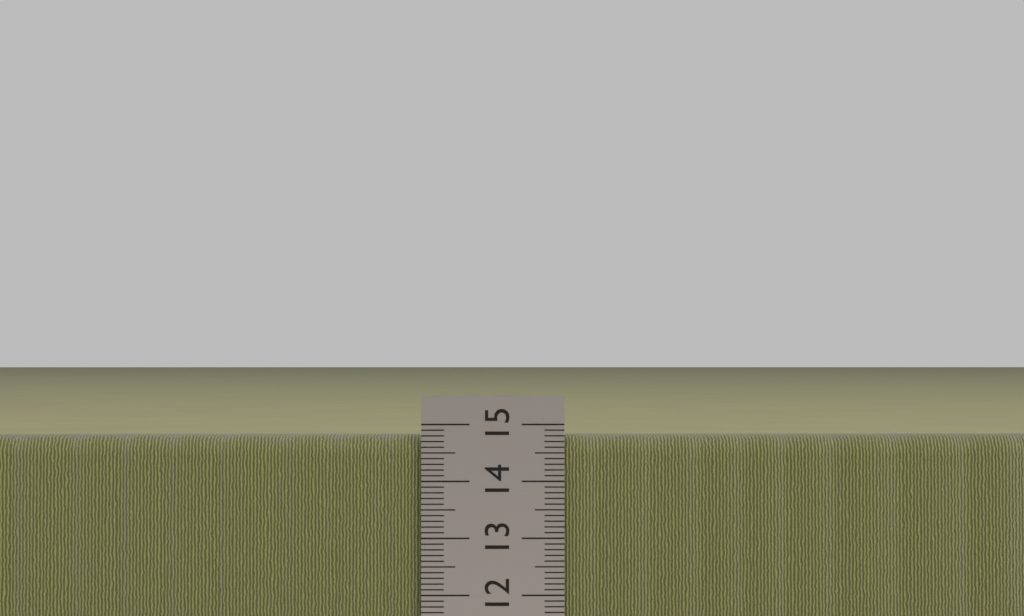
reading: 14.8 cm
